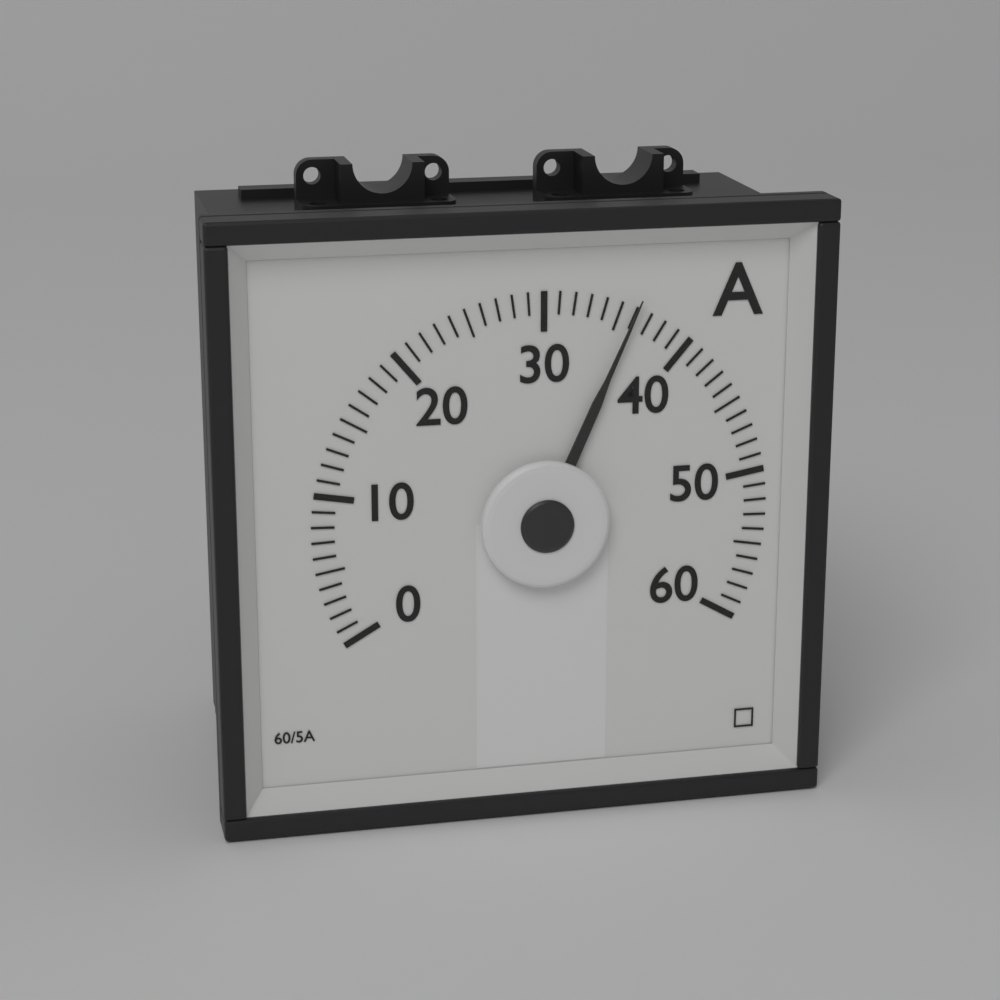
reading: 36 A
